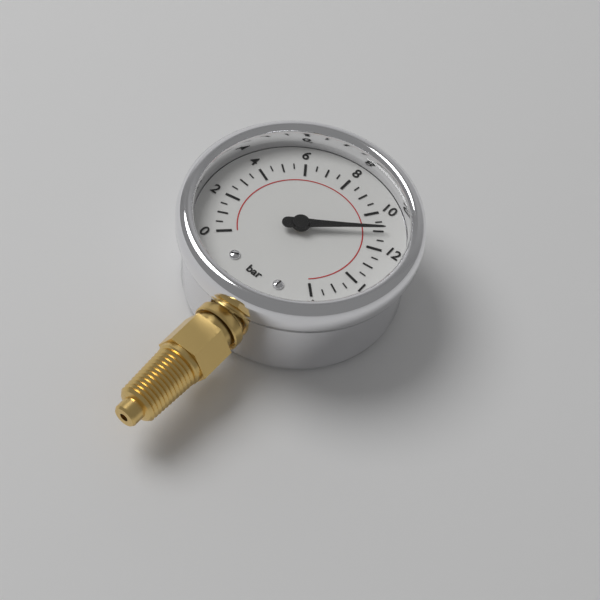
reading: 11.0 bar
